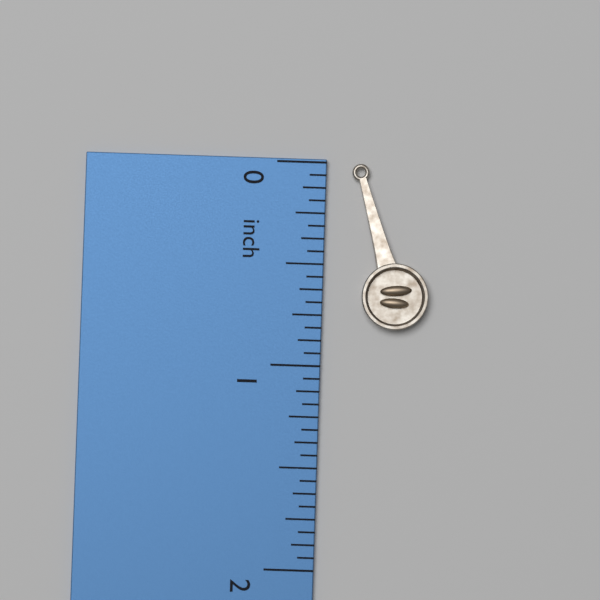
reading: 0.8125 inch
